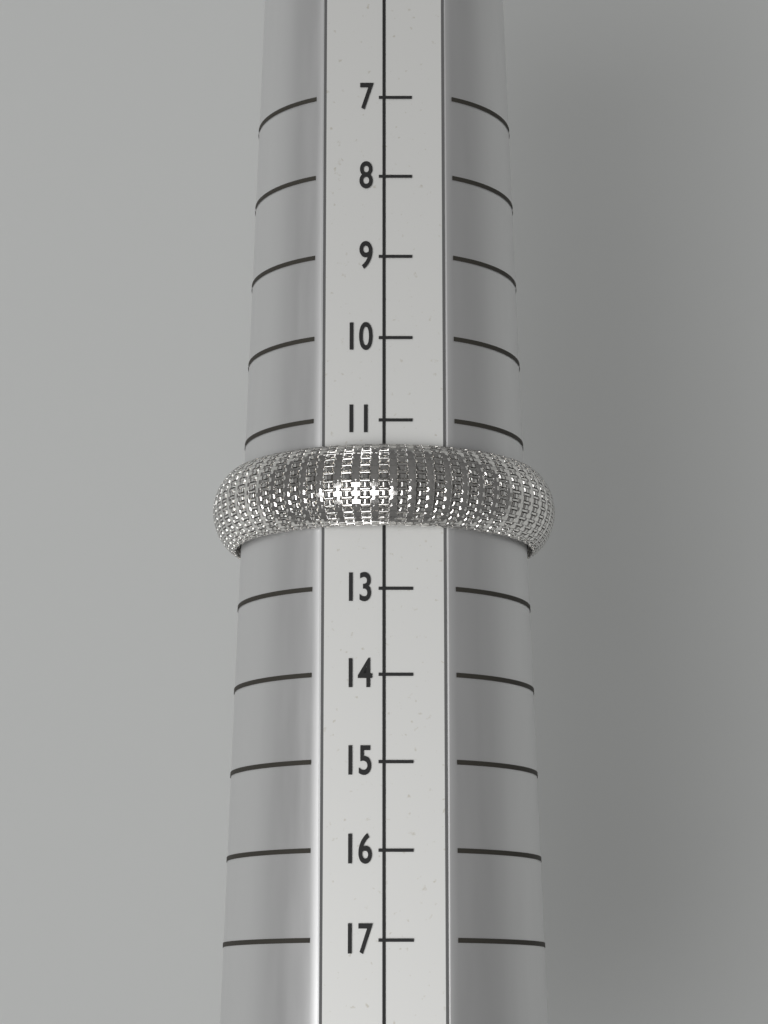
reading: 12.3 (no unit)
